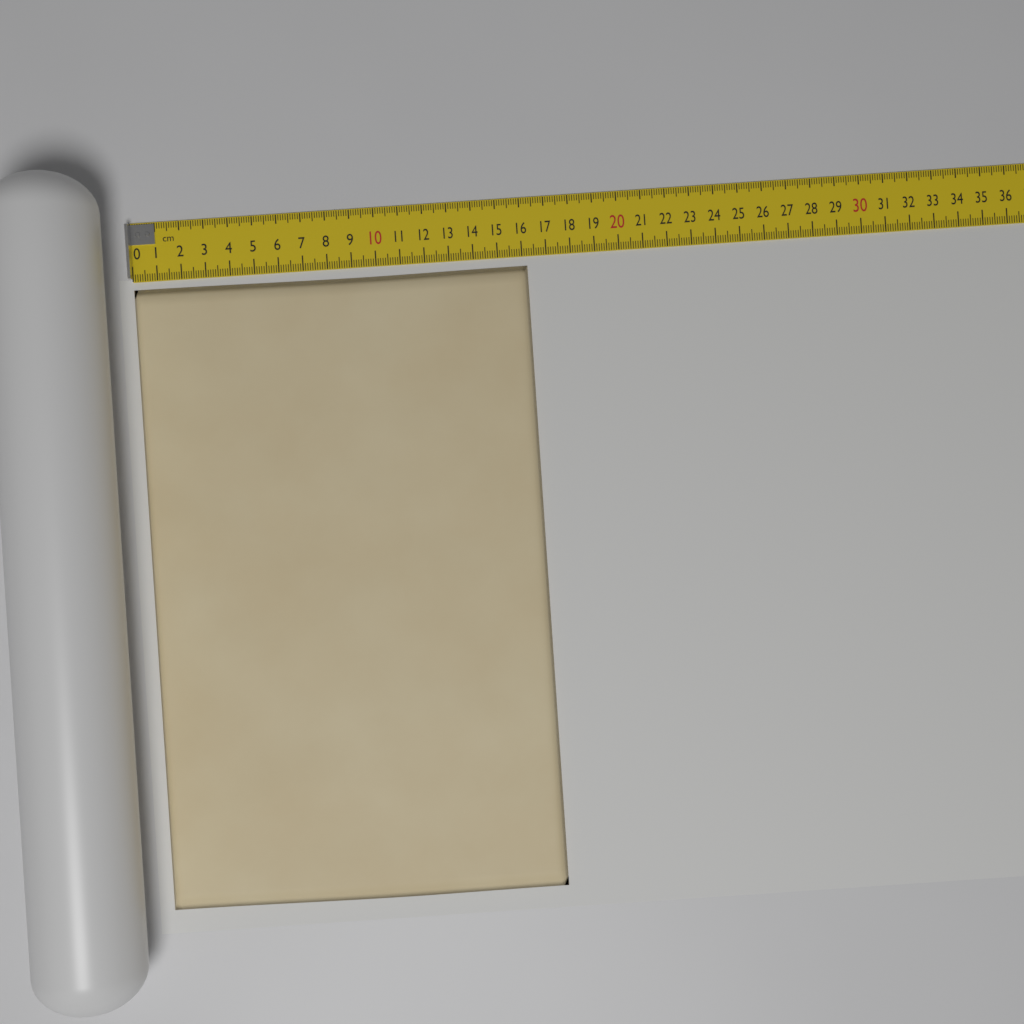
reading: 16.2 cm
